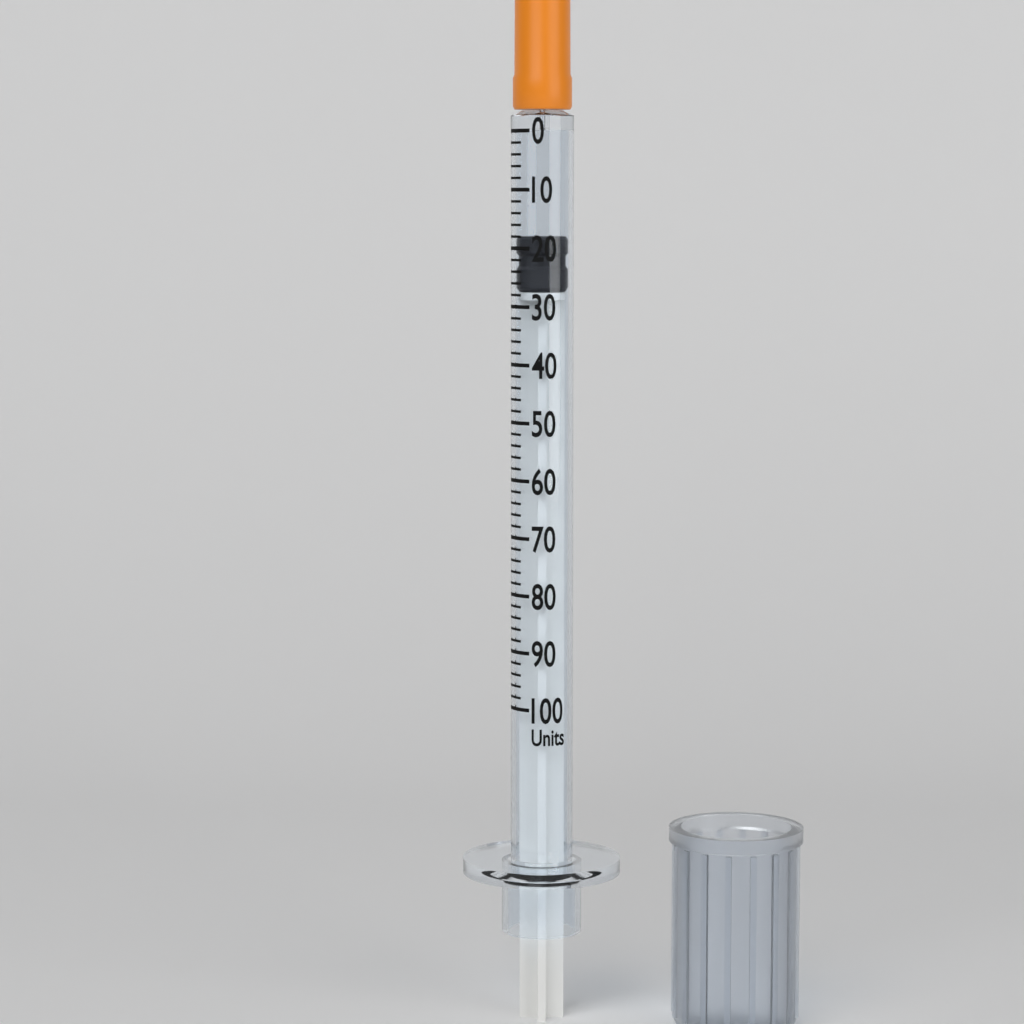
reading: 18 units
